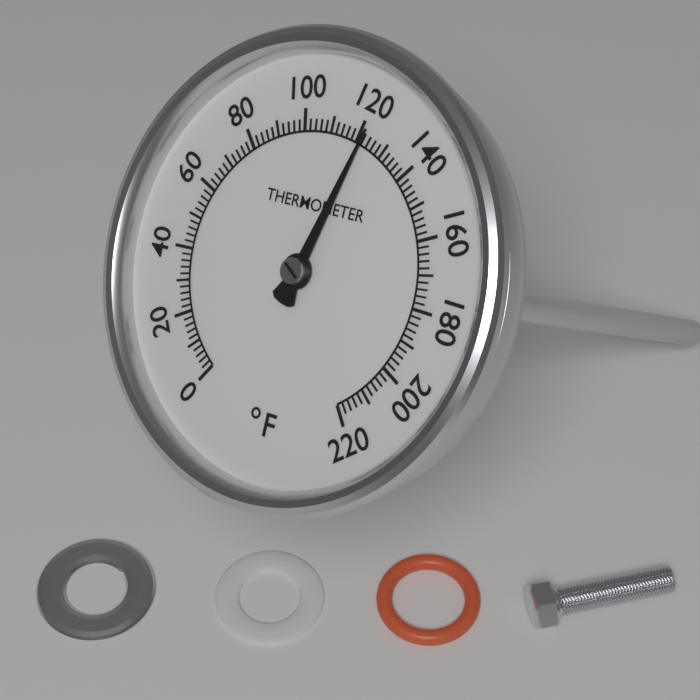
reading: 122 °F
